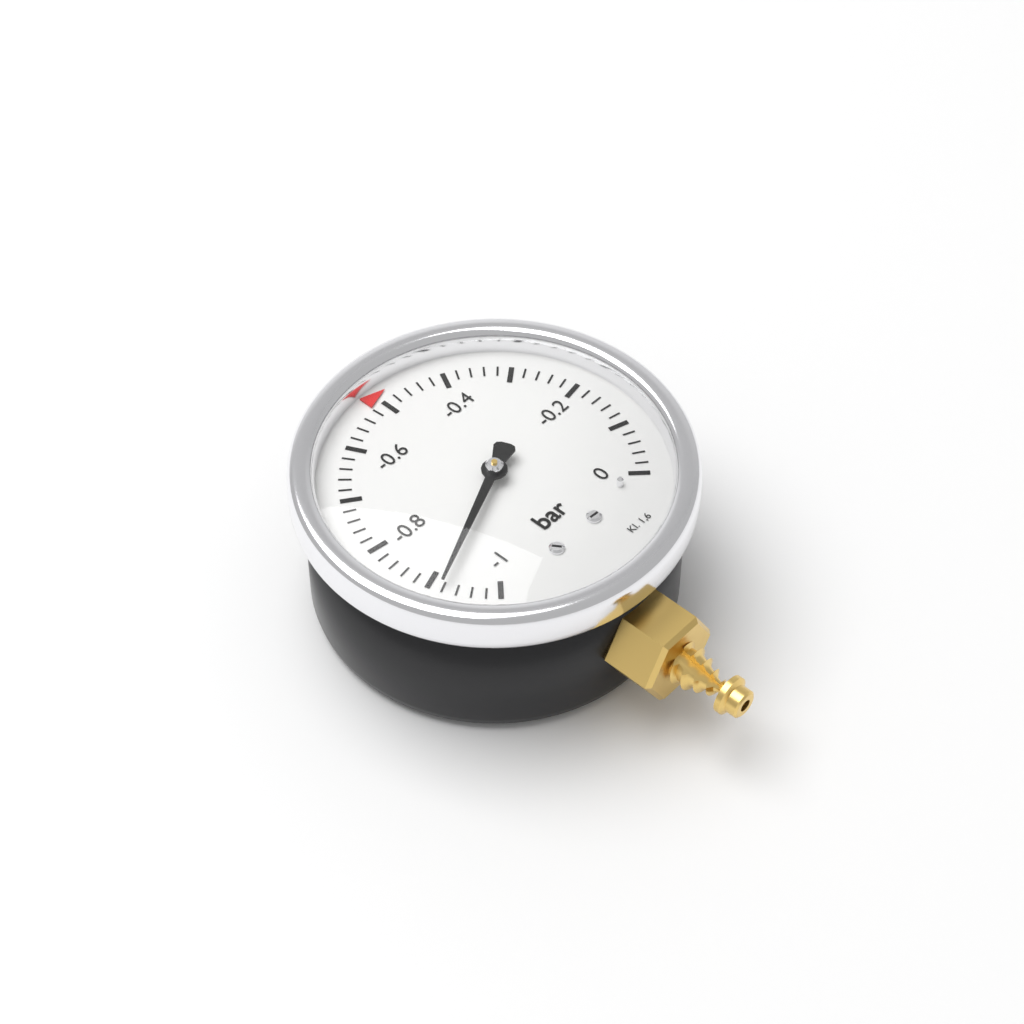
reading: -0.92 bar
